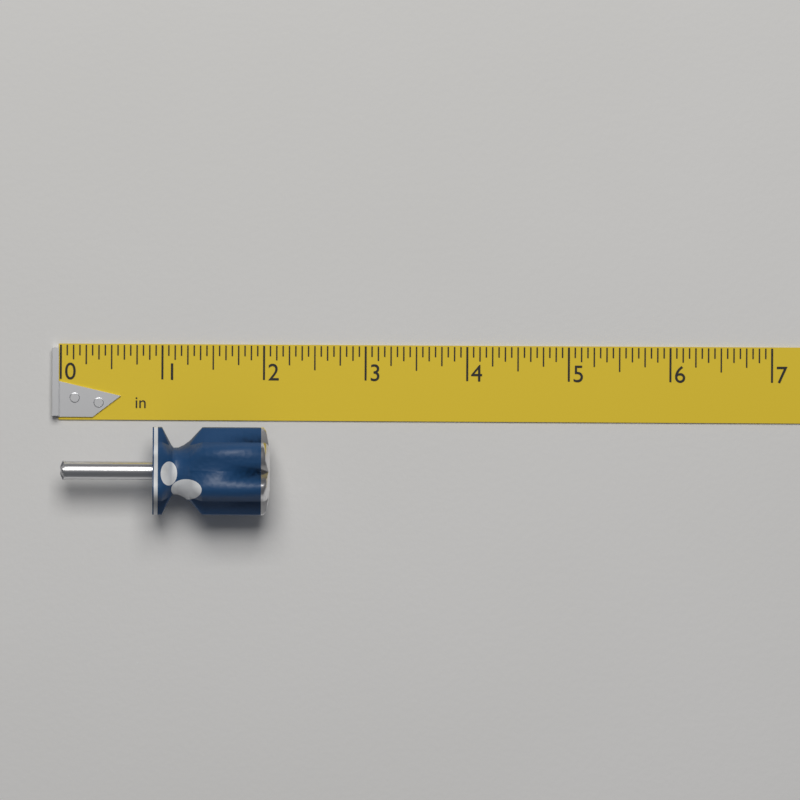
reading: 2.0625 in
